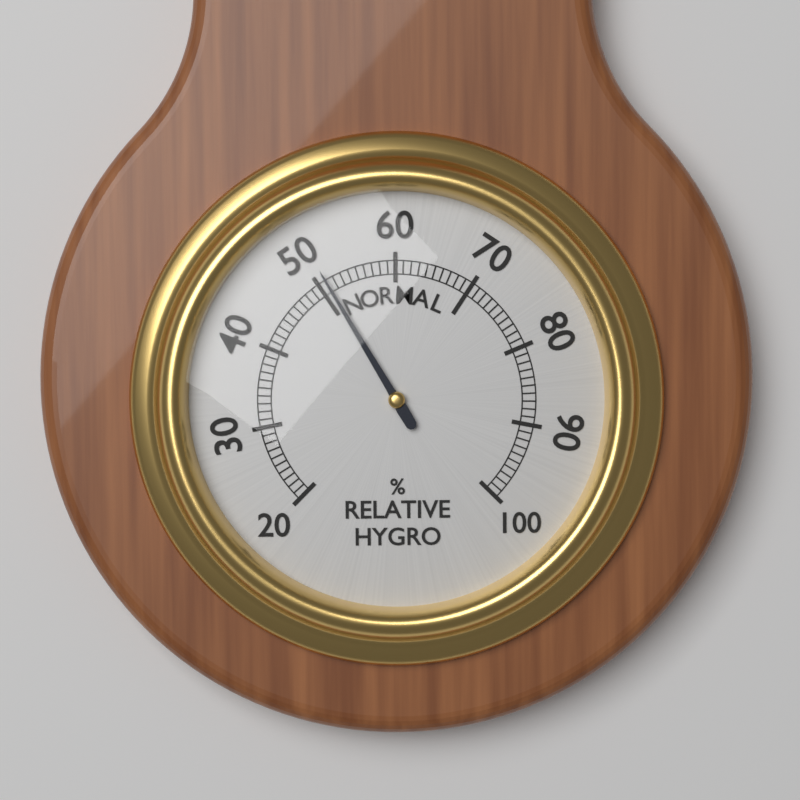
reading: 51 %
